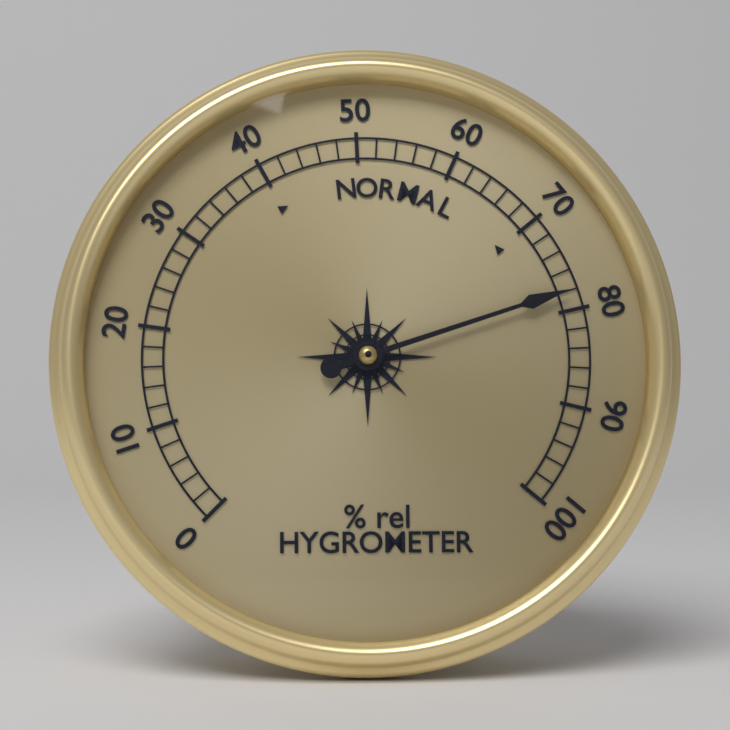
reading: 78 % rel
